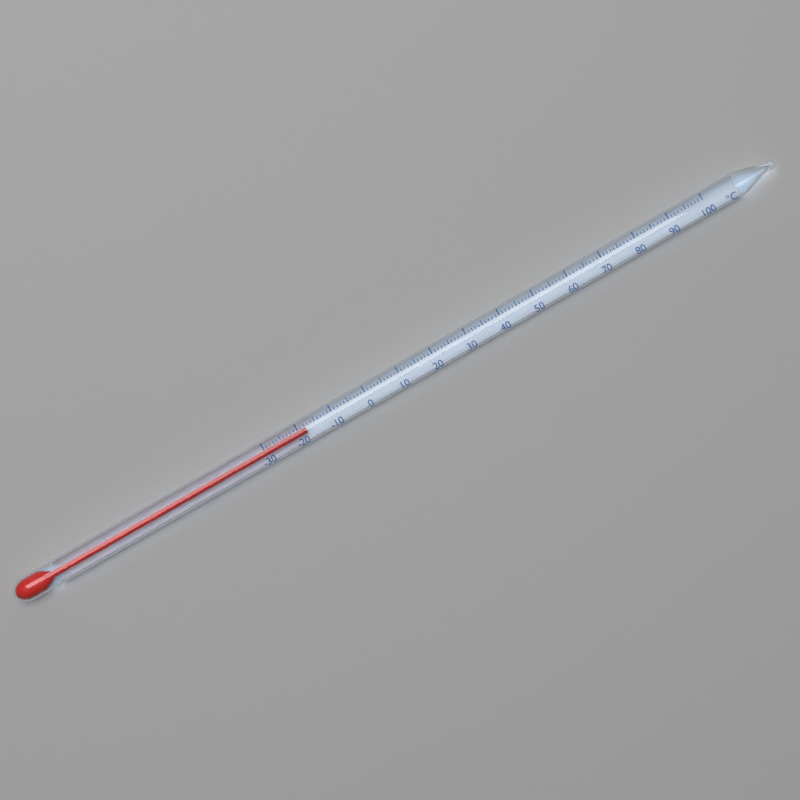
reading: -18 °C
